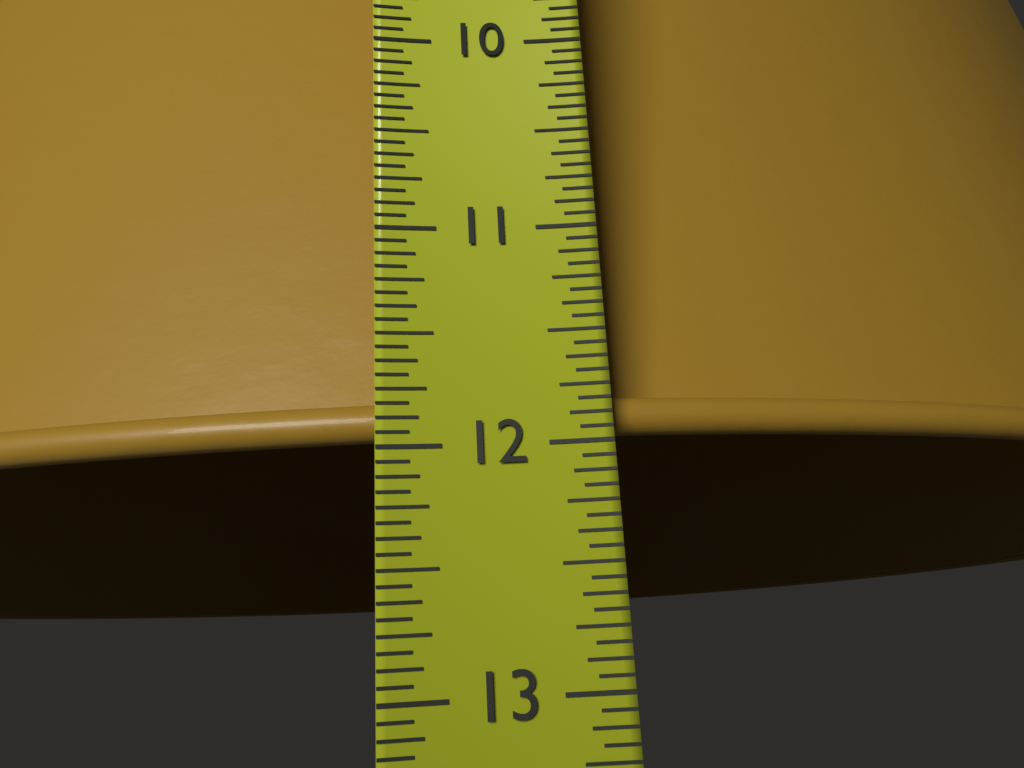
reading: 11.9375 in
